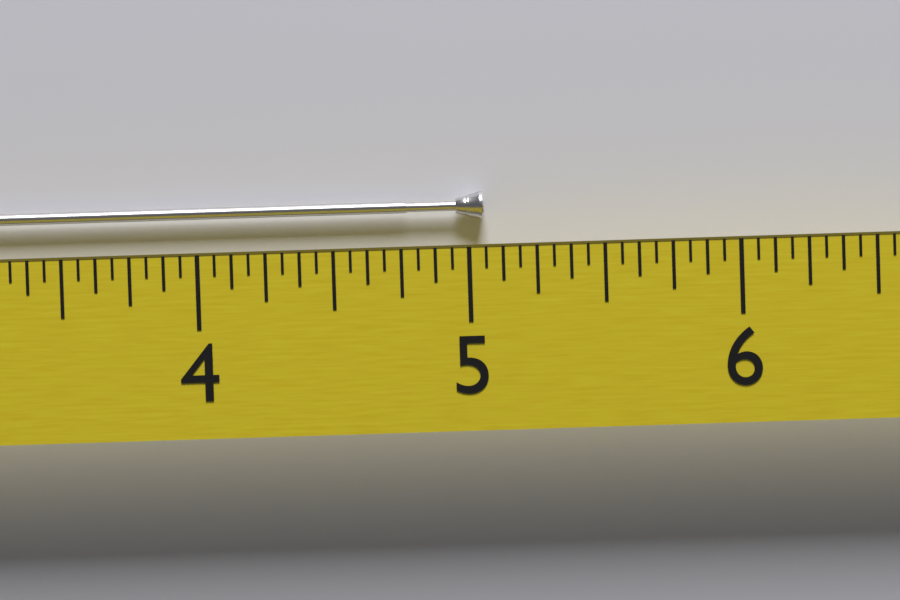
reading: 5.0625 (no unit)
